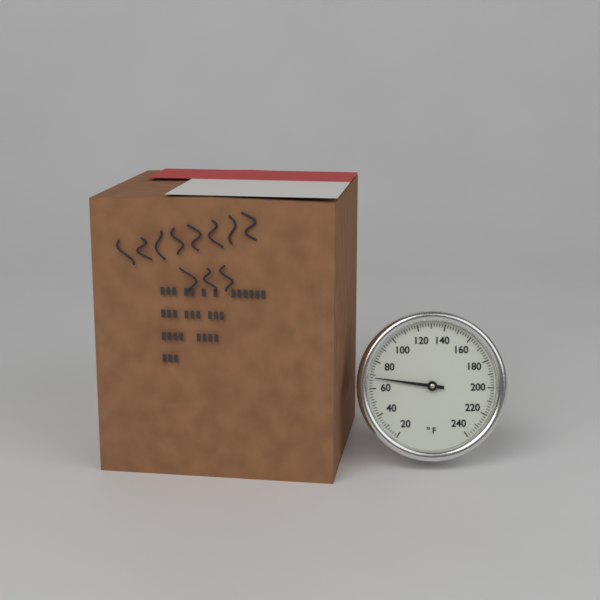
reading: 68 °F
